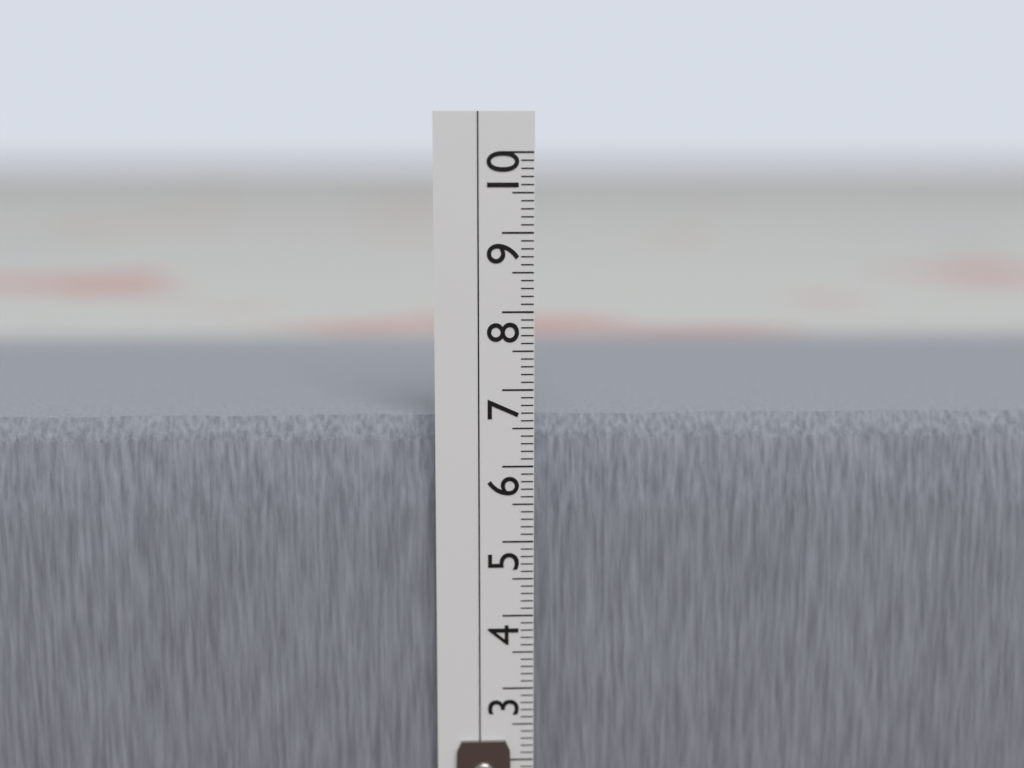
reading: 6.6 cm
